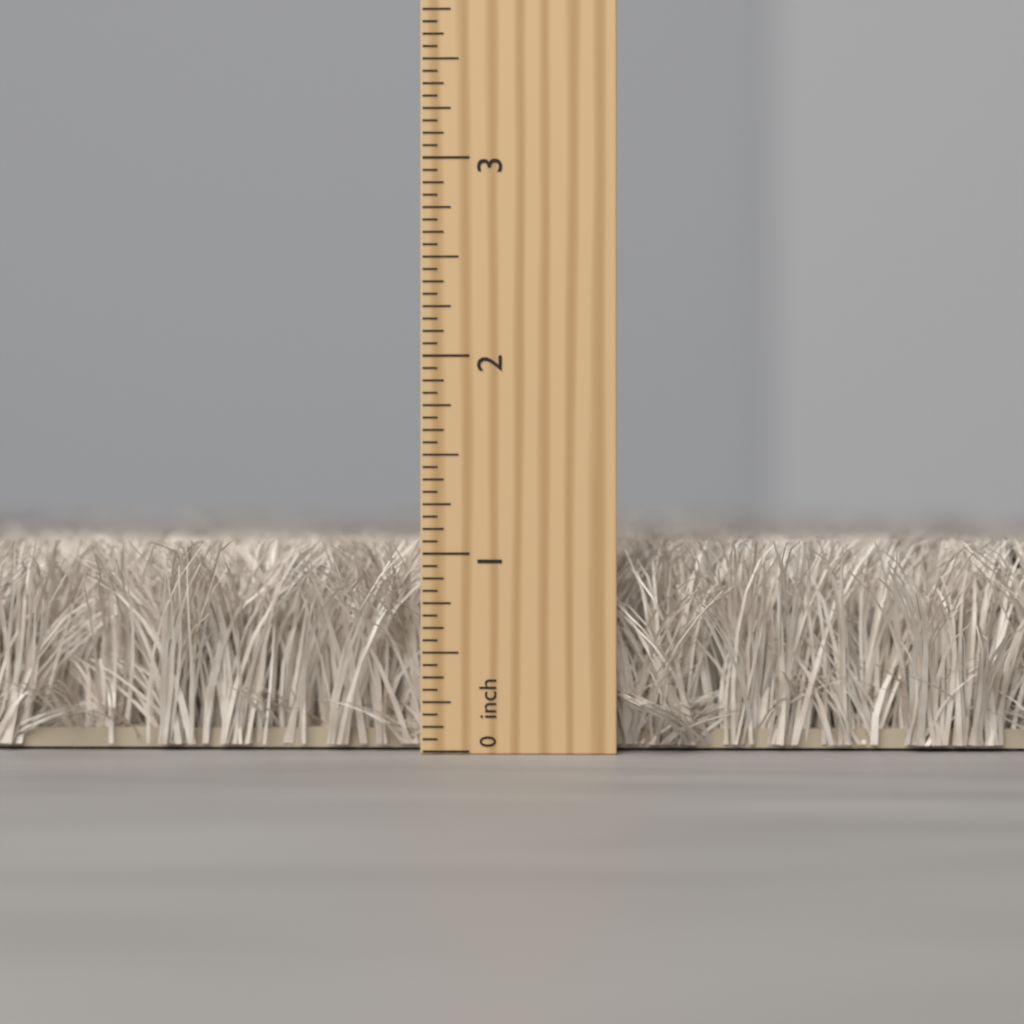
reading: 1.0625 inch
